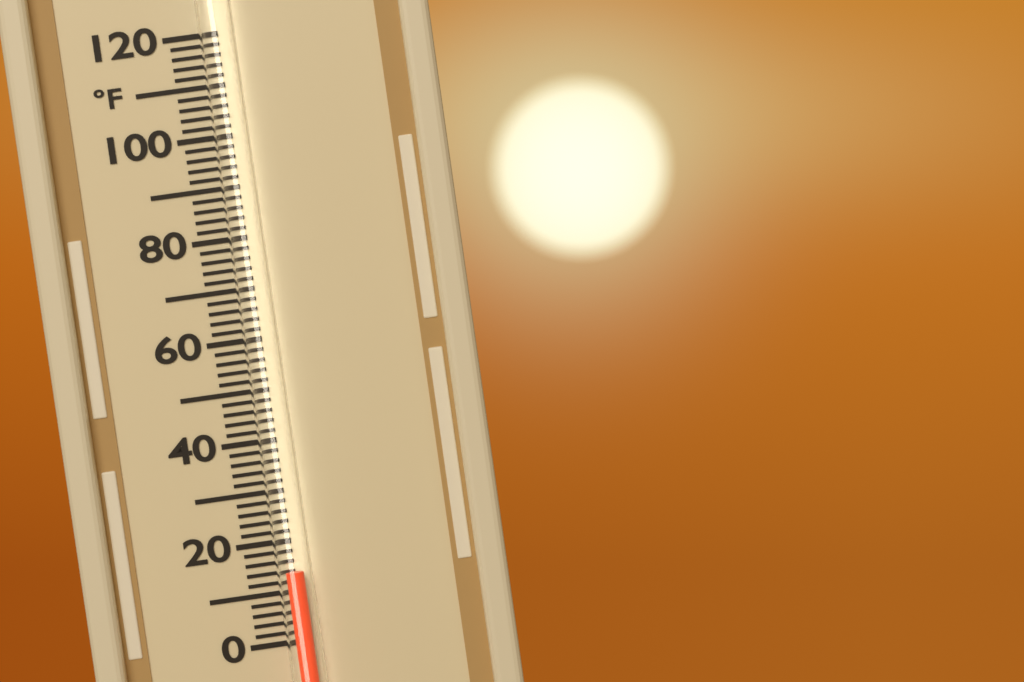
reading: 14 °F
